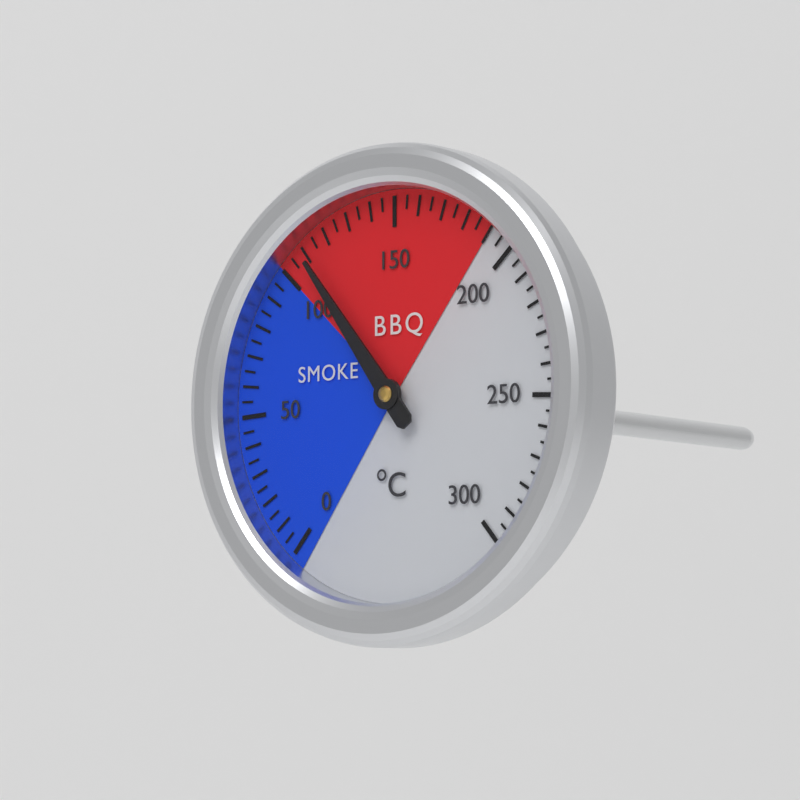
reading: 110 °C
